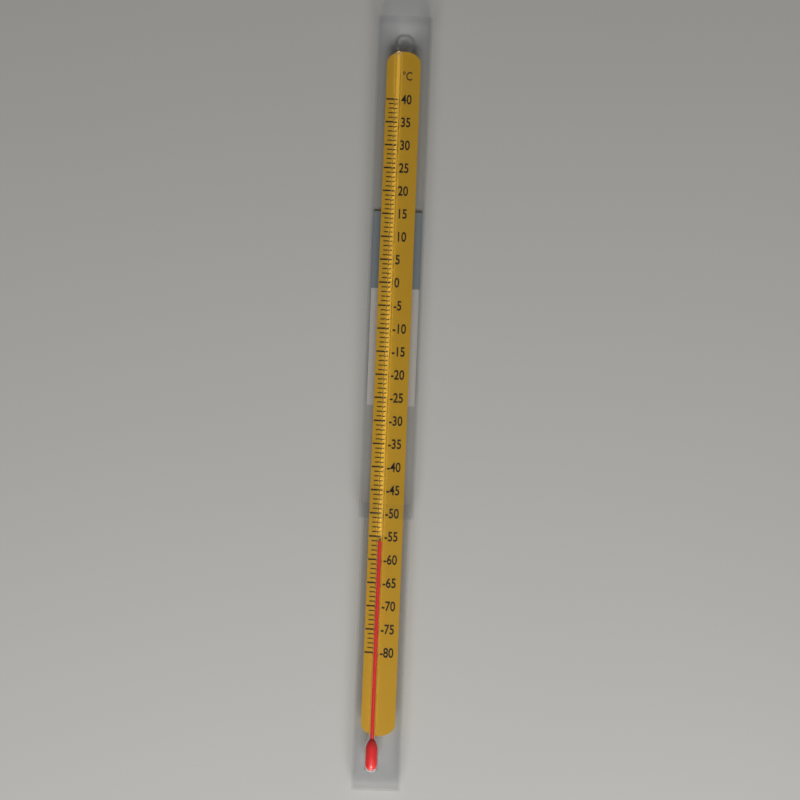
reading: -56 °C
